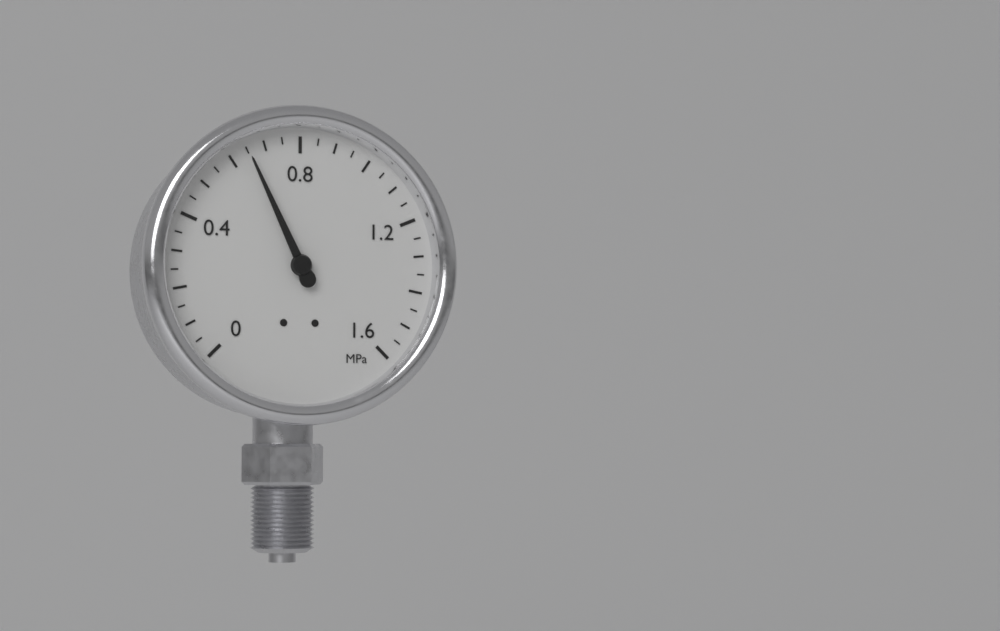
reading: 0.65 MPa
